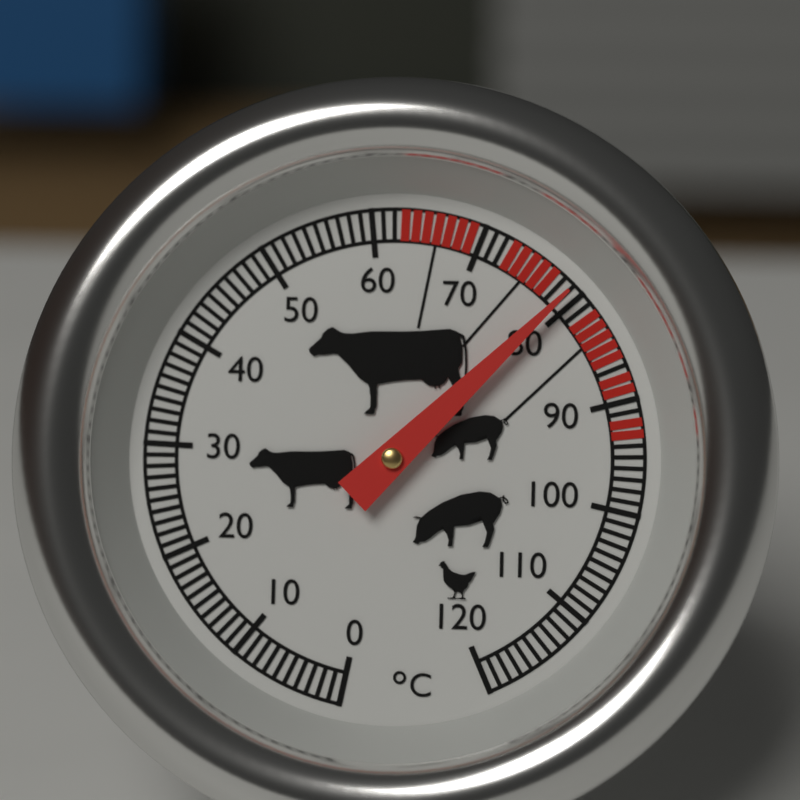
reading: 79 °C
